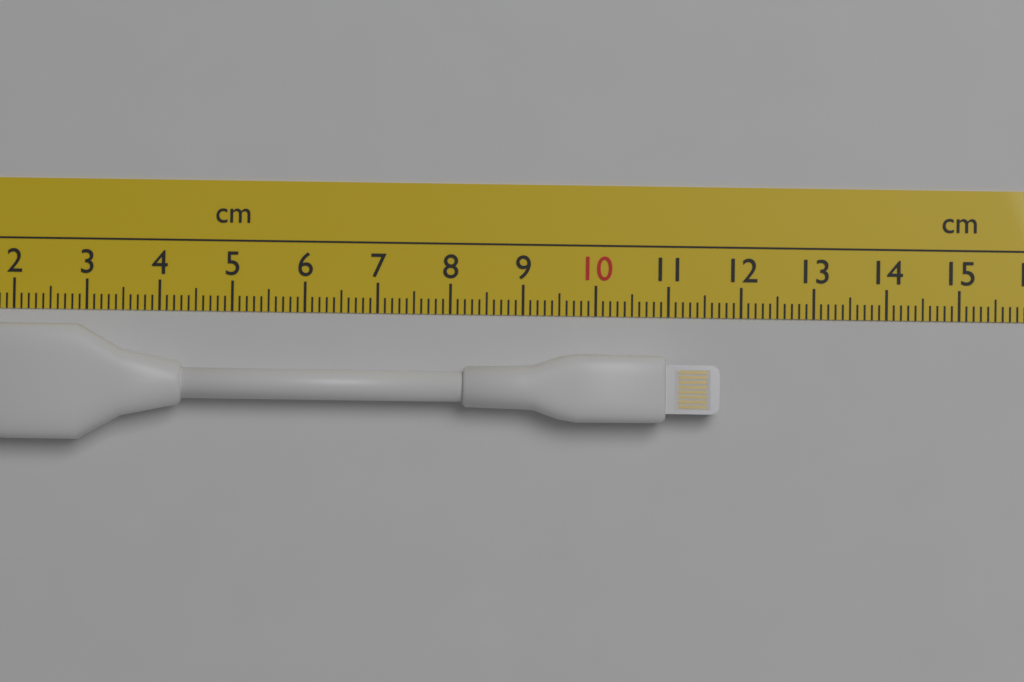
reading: 11.7 cm
